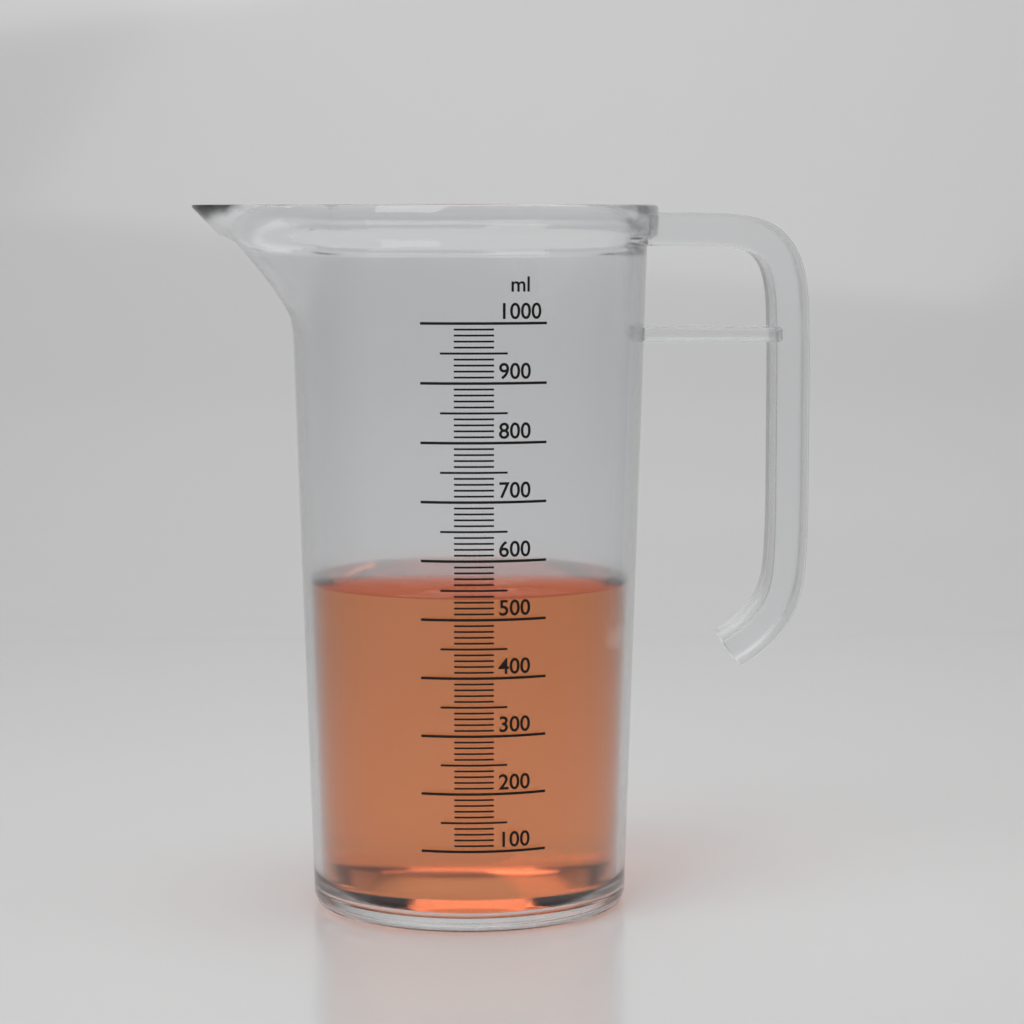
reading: 540 ml
